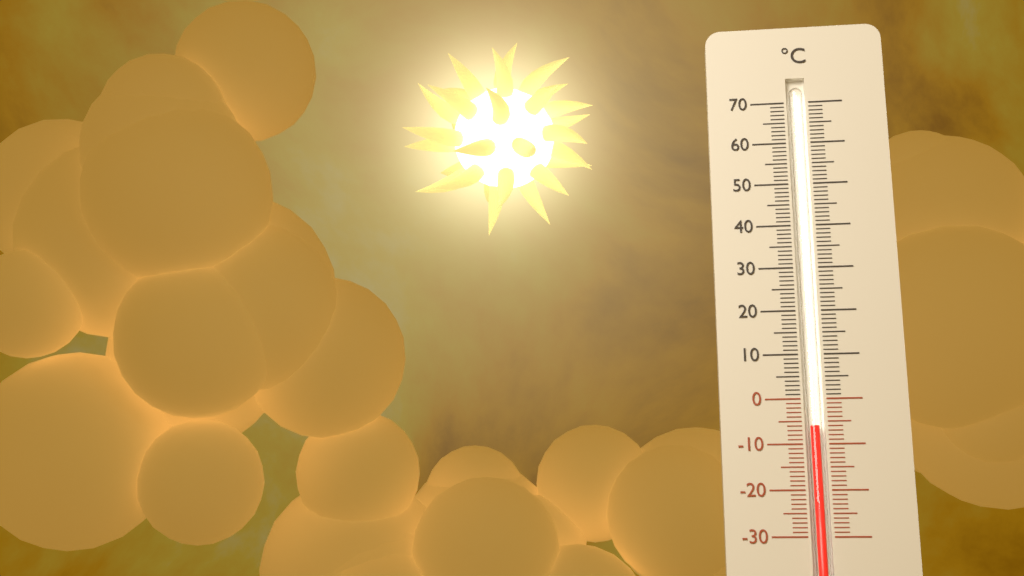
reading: -6 °C
